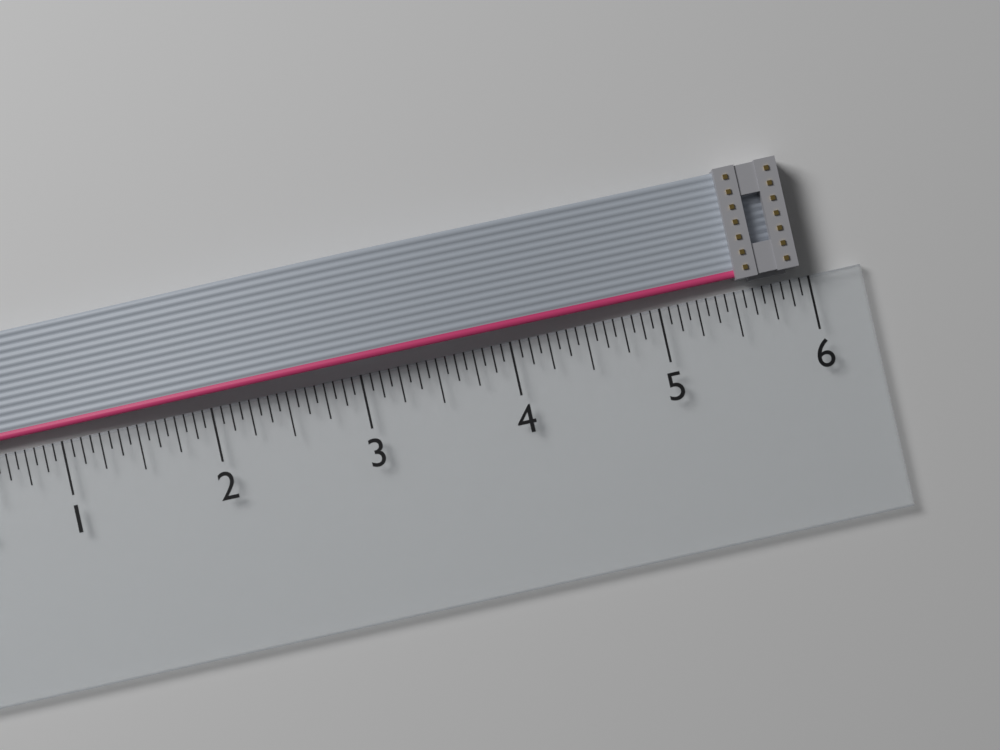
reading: 5.9375 in
